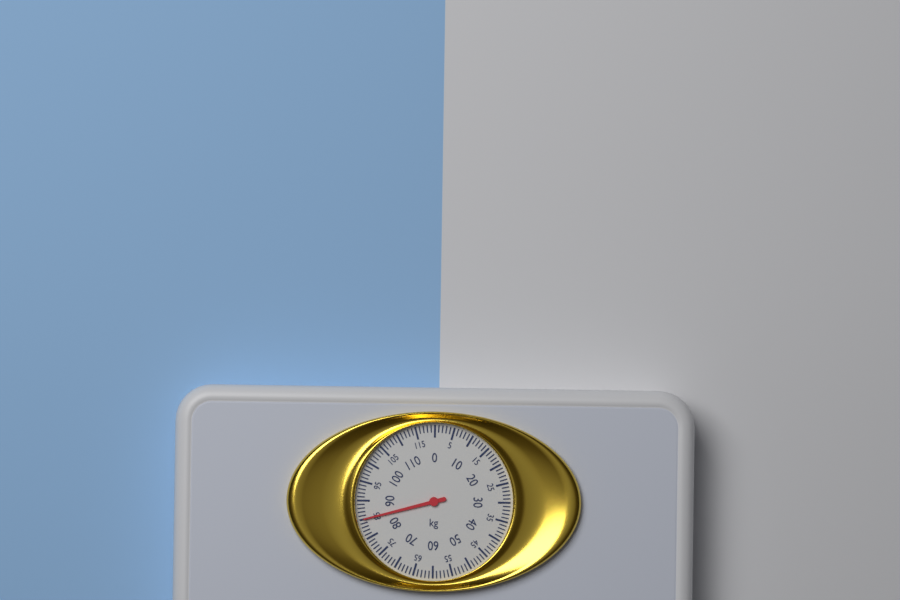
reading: 85 kg
